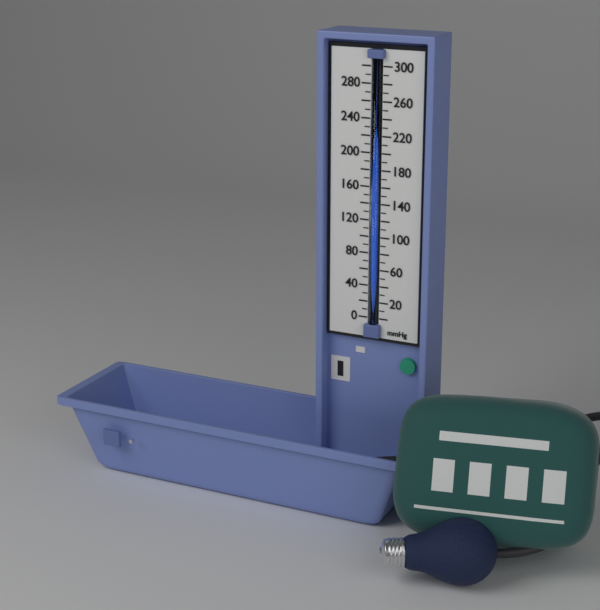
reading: 240 mmHg
